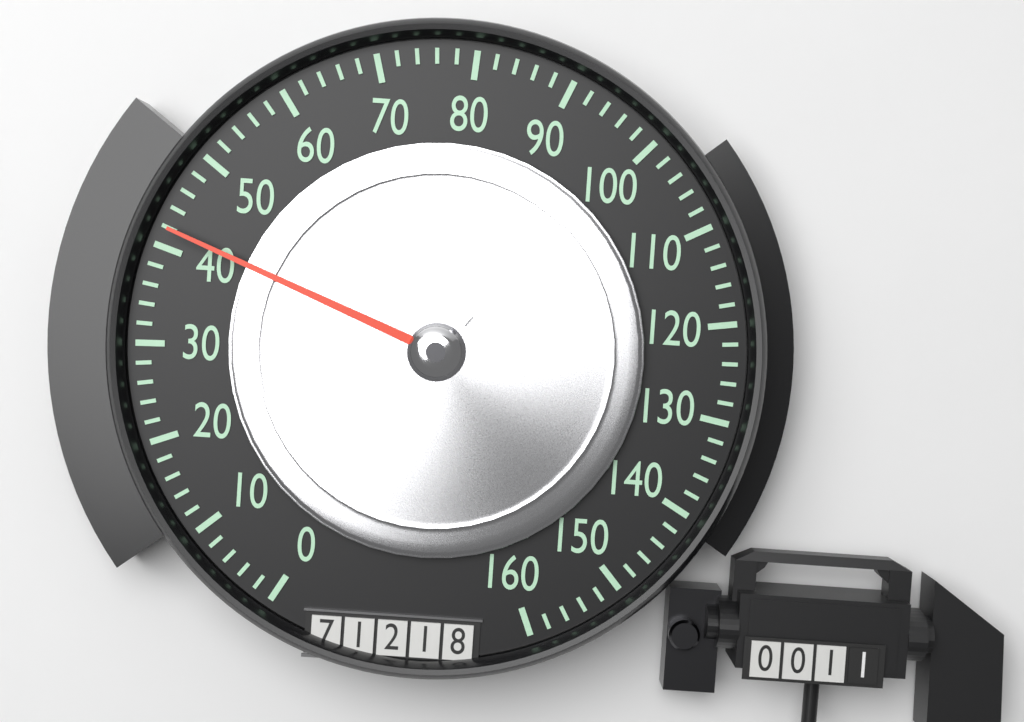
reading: 42 (no unit)
